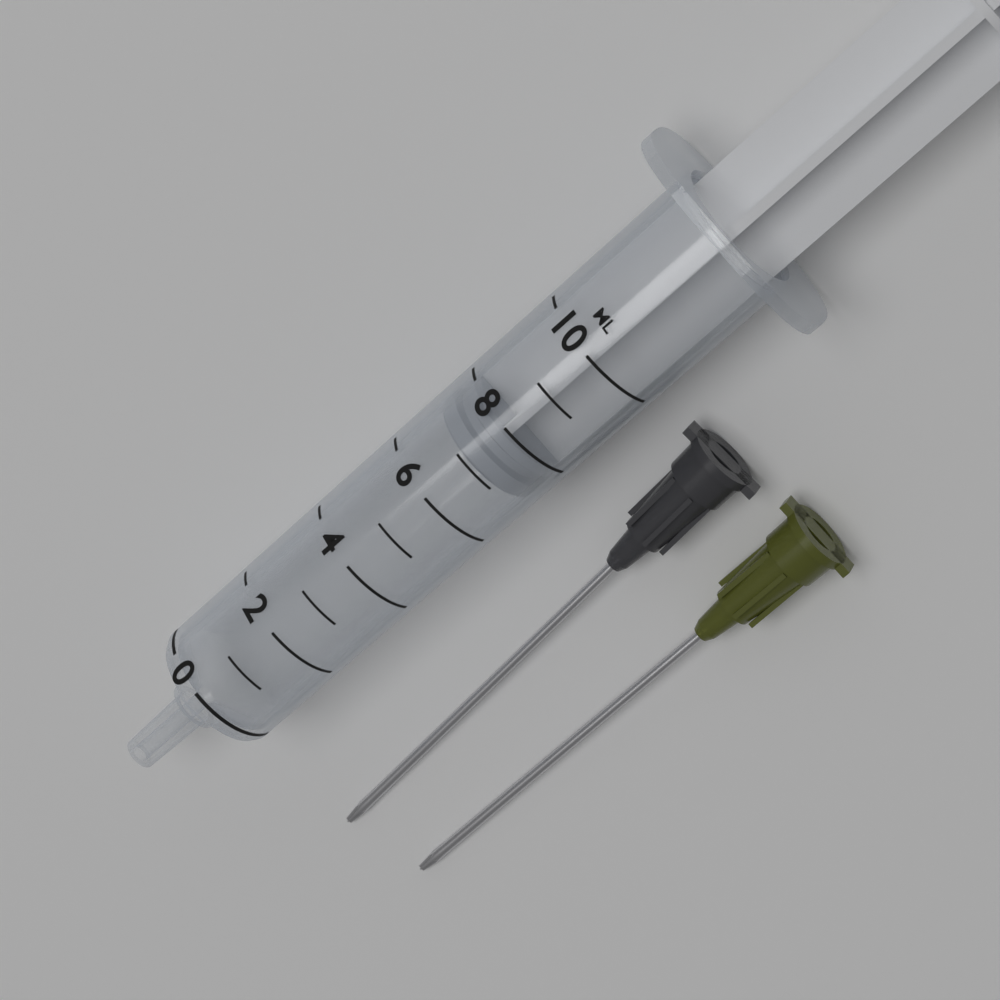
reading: 7 ml
